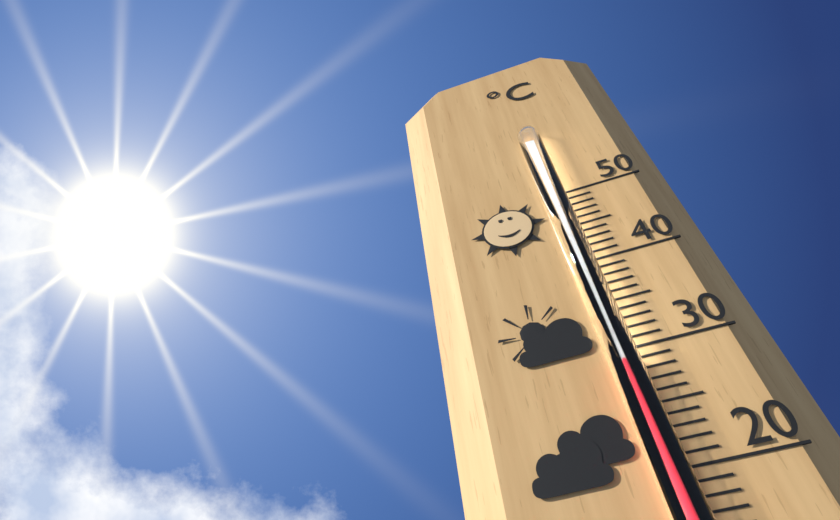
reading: 29 °C
